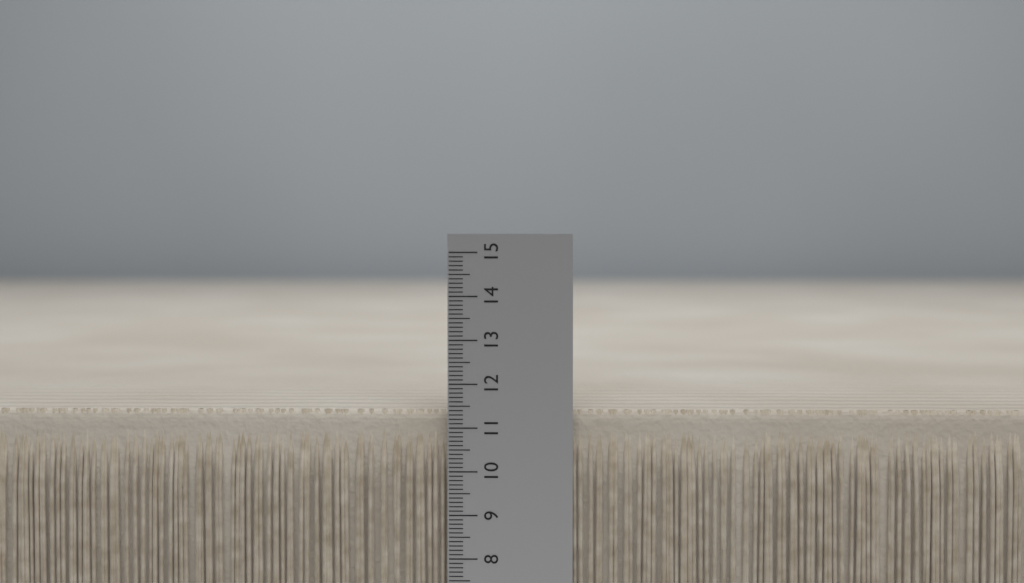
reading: 11.4 (no unit)
